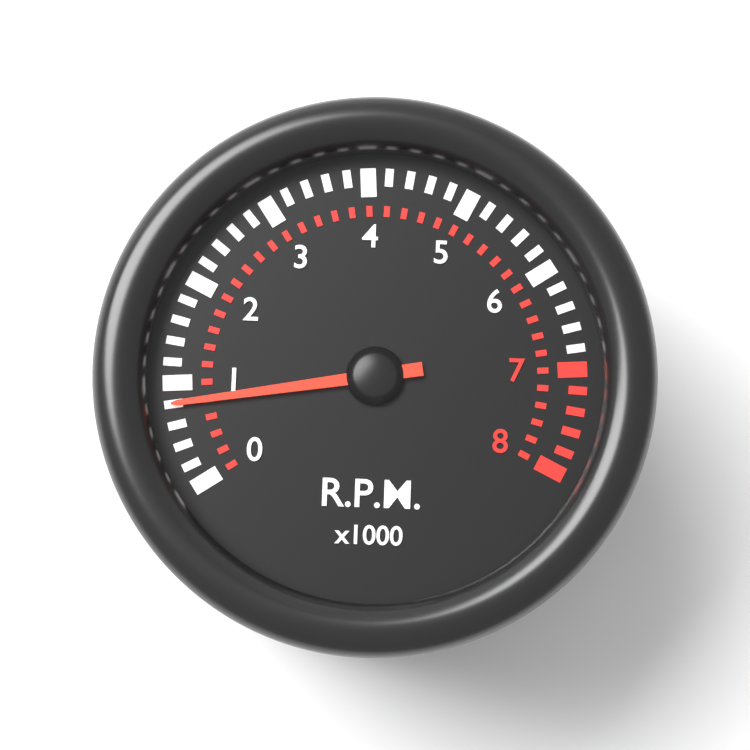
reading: 0.8 x1000 RPM
